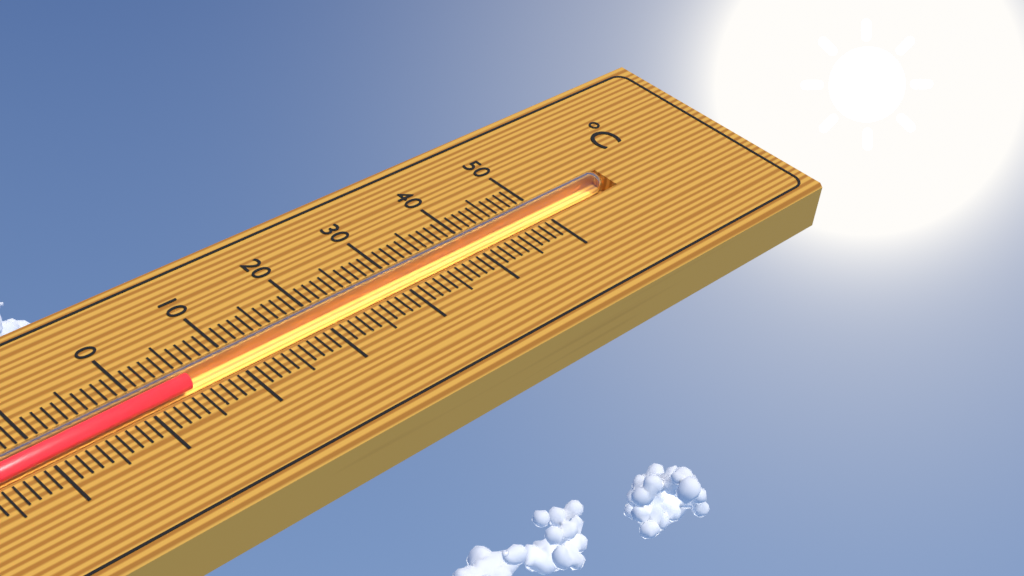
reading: 5 °C
